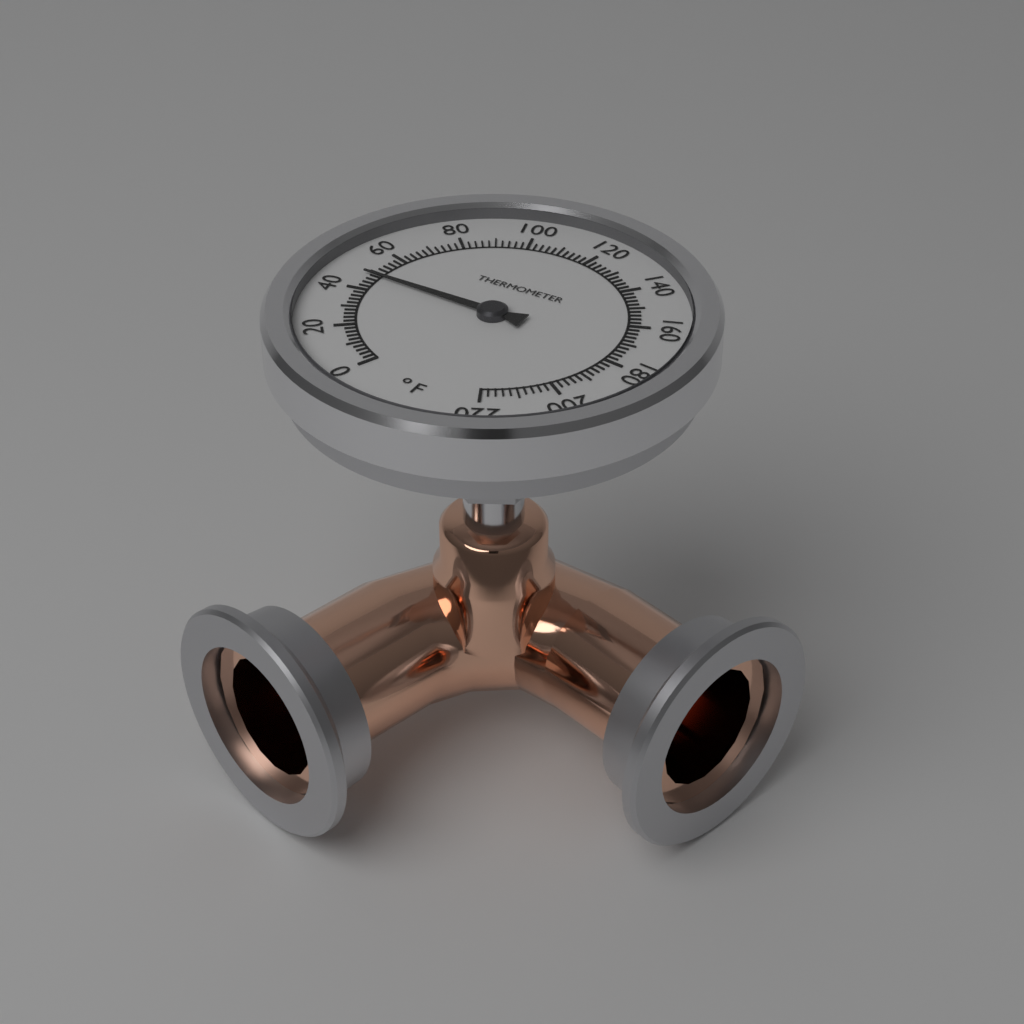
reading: 48 °F
